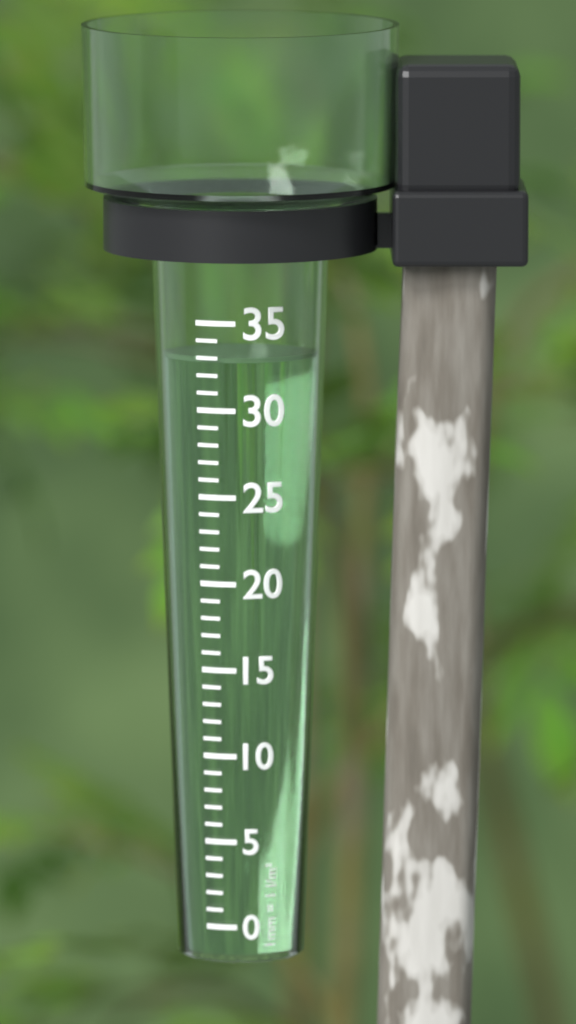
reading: 33 mm
